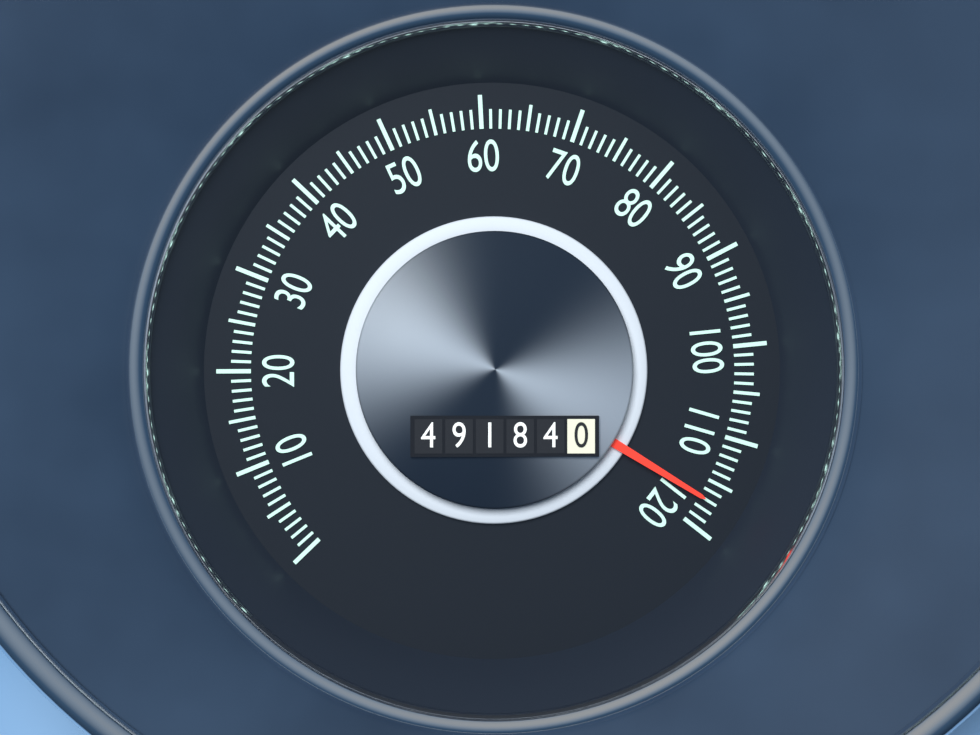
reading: 117 (no unit)
